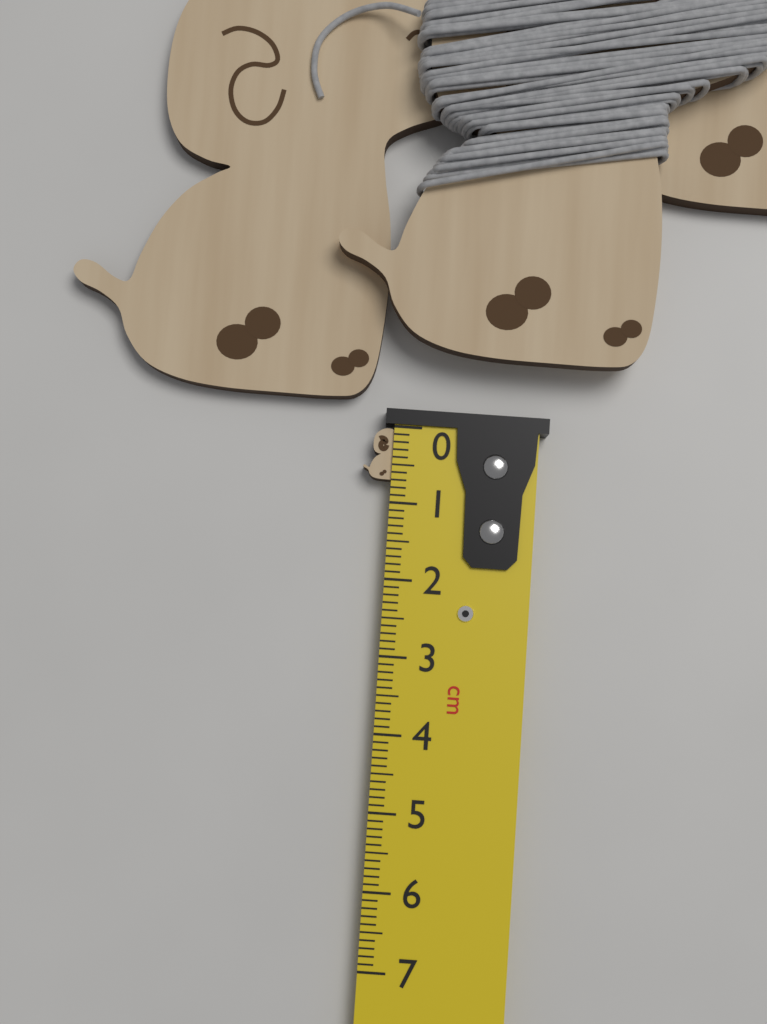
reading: 0.7 cm
